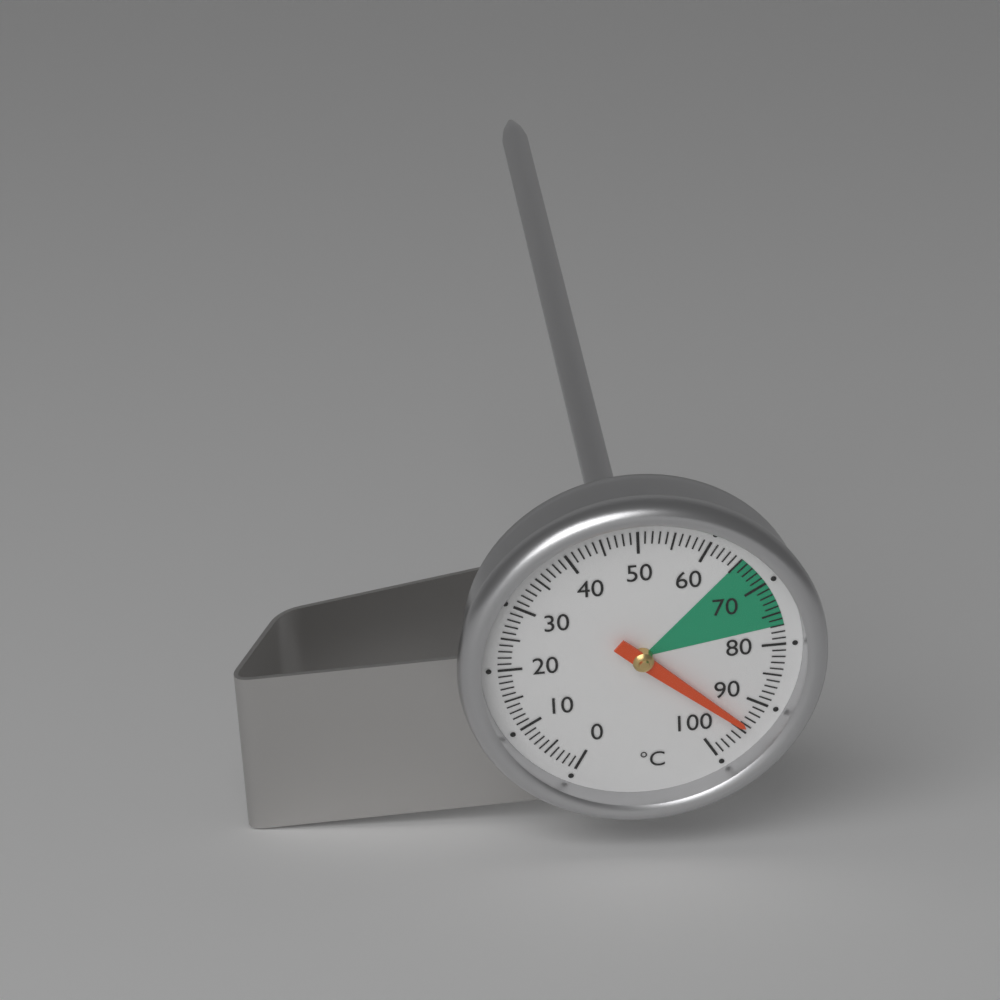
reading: 94 °C
